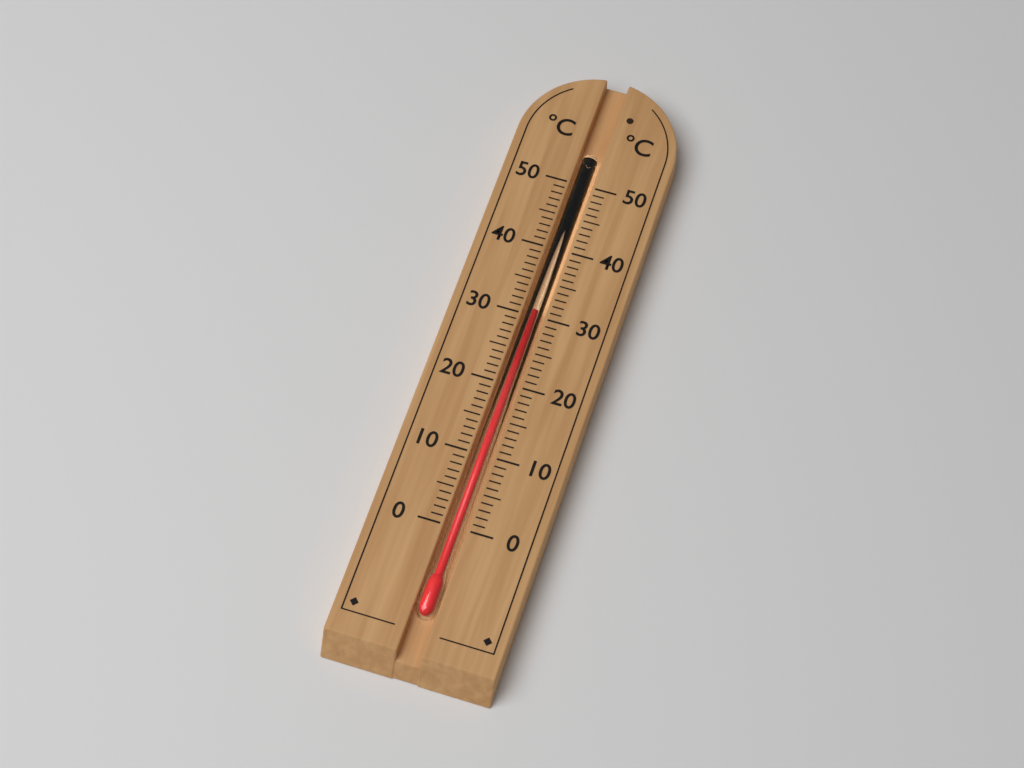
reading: 31 °C
